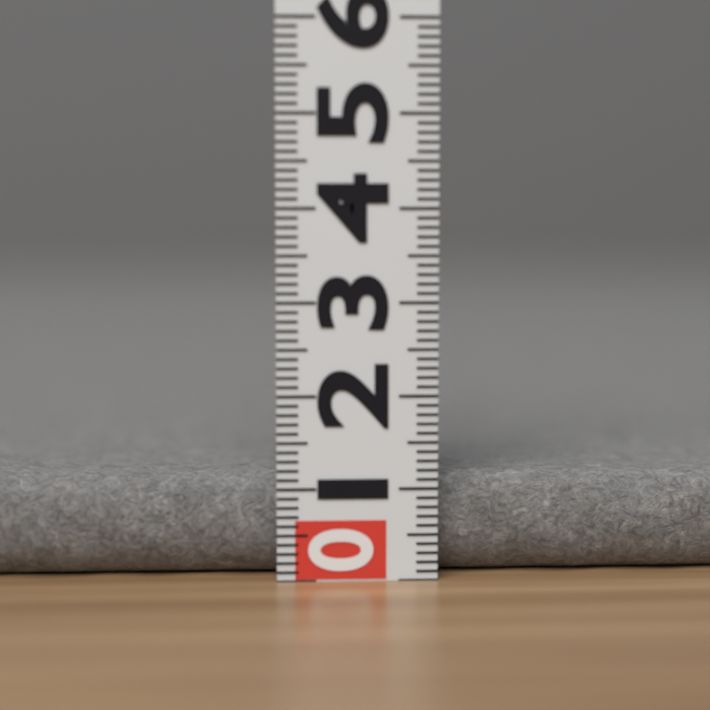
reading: 1.1 (no unit)
